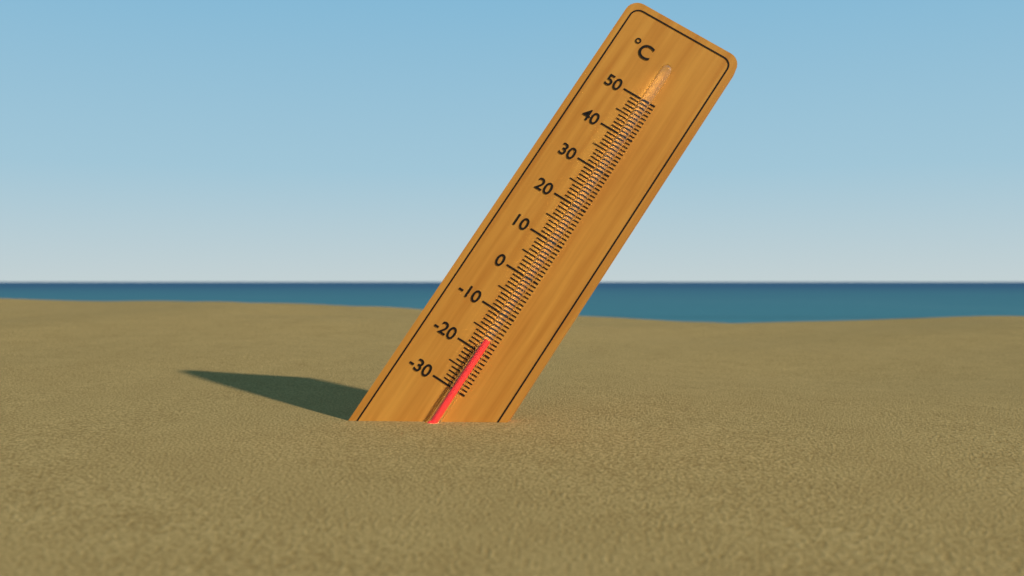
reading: -17 °C
